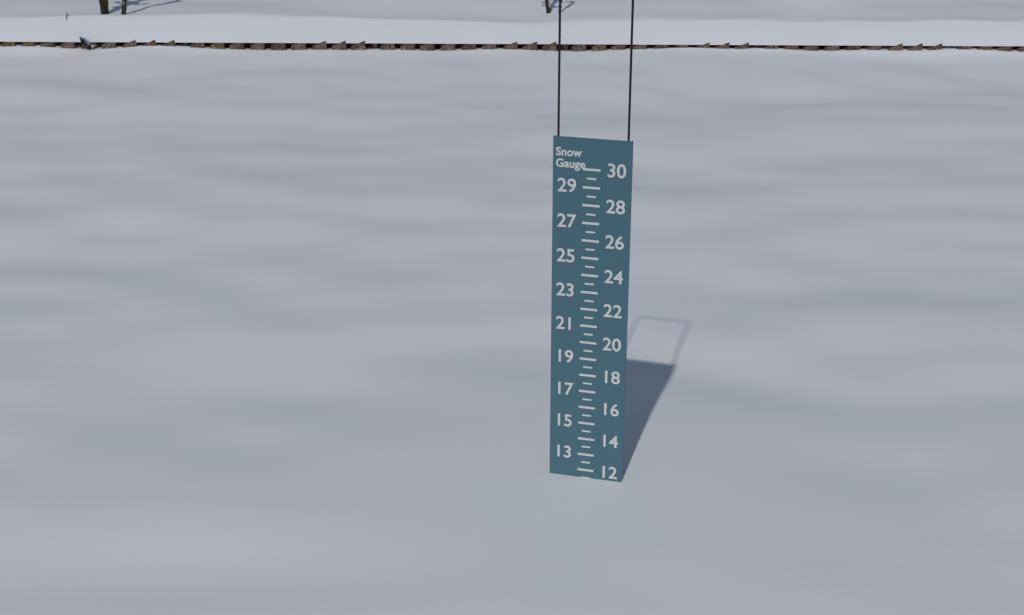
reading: 11.5 (no unit)
